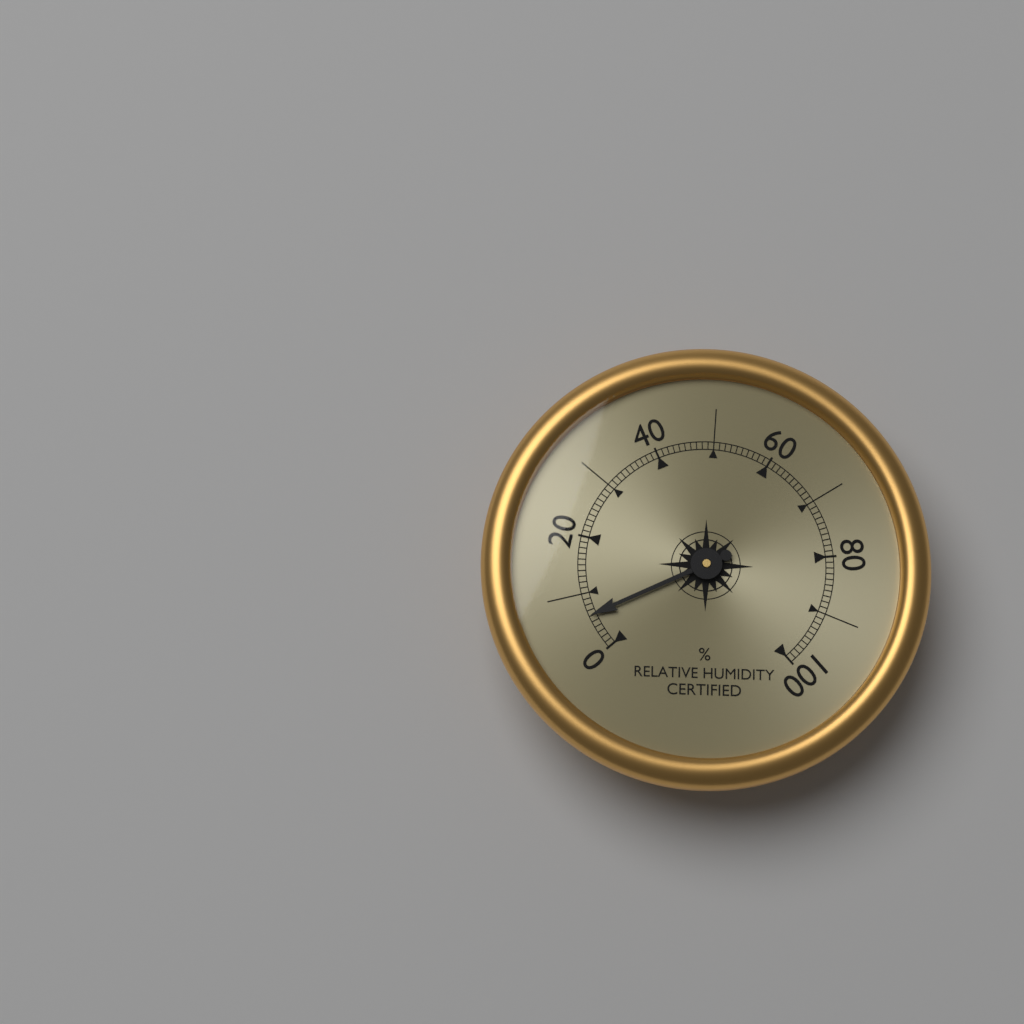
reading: 6 %
